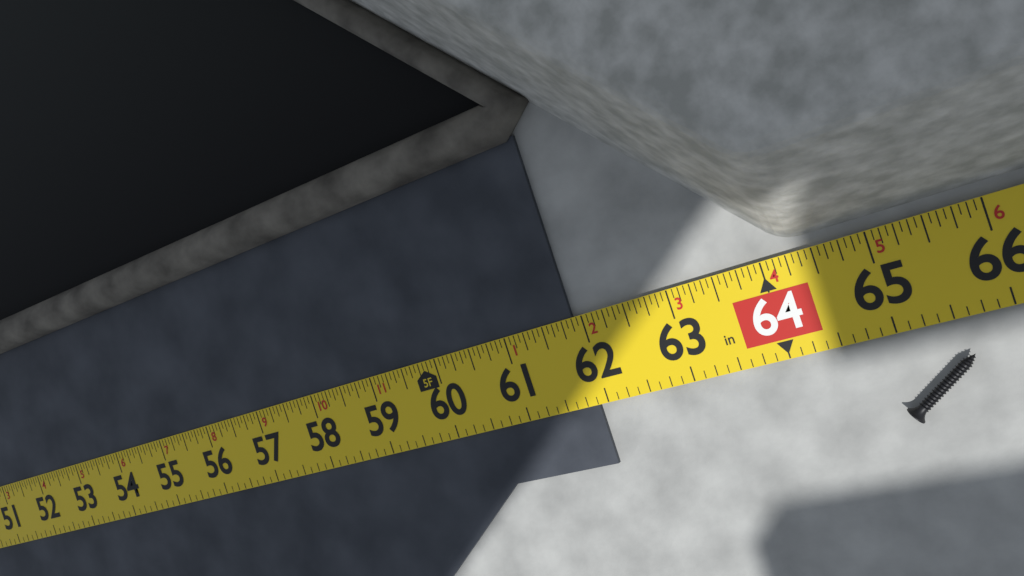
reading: 61.8750 in
